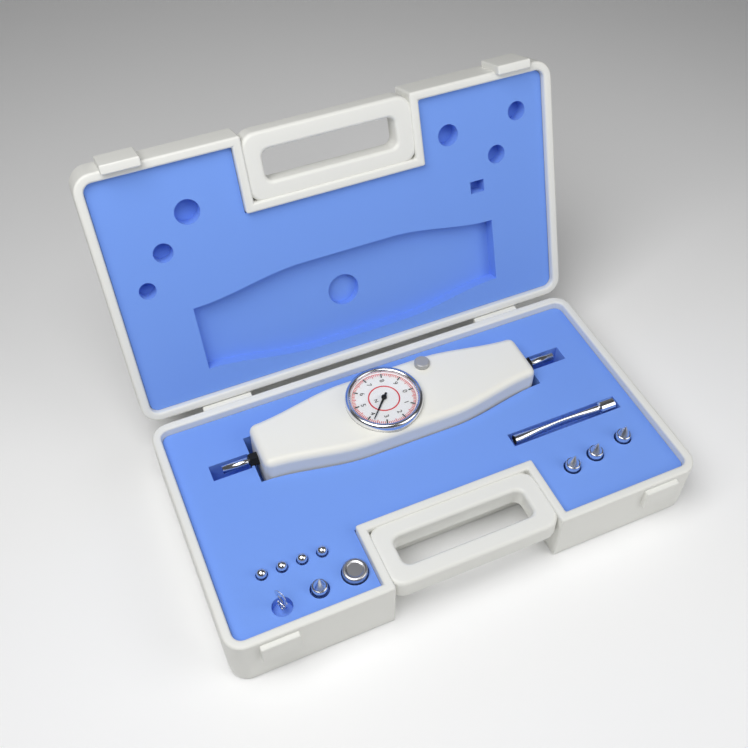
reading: 3.7 N
